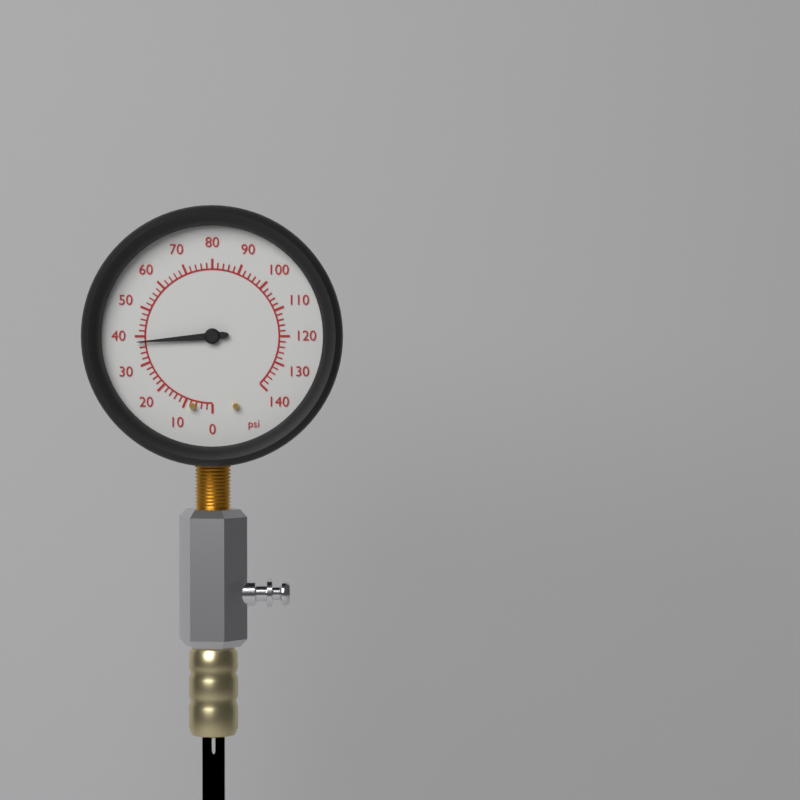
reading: 38 psi
